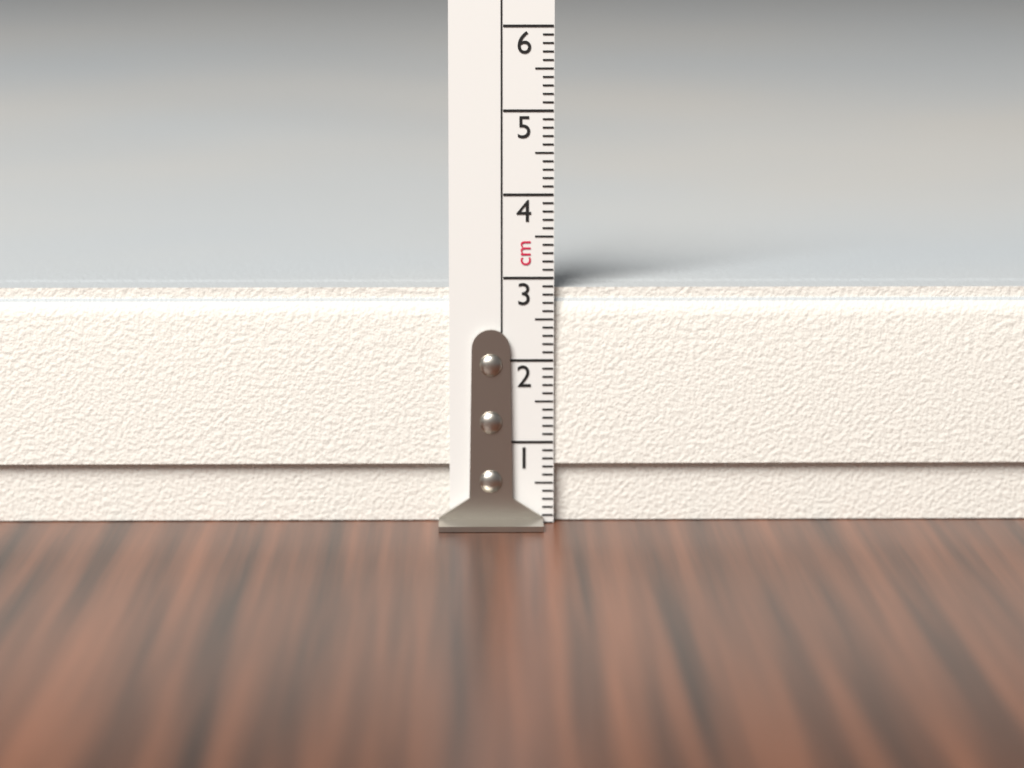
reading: 2.9 cm
